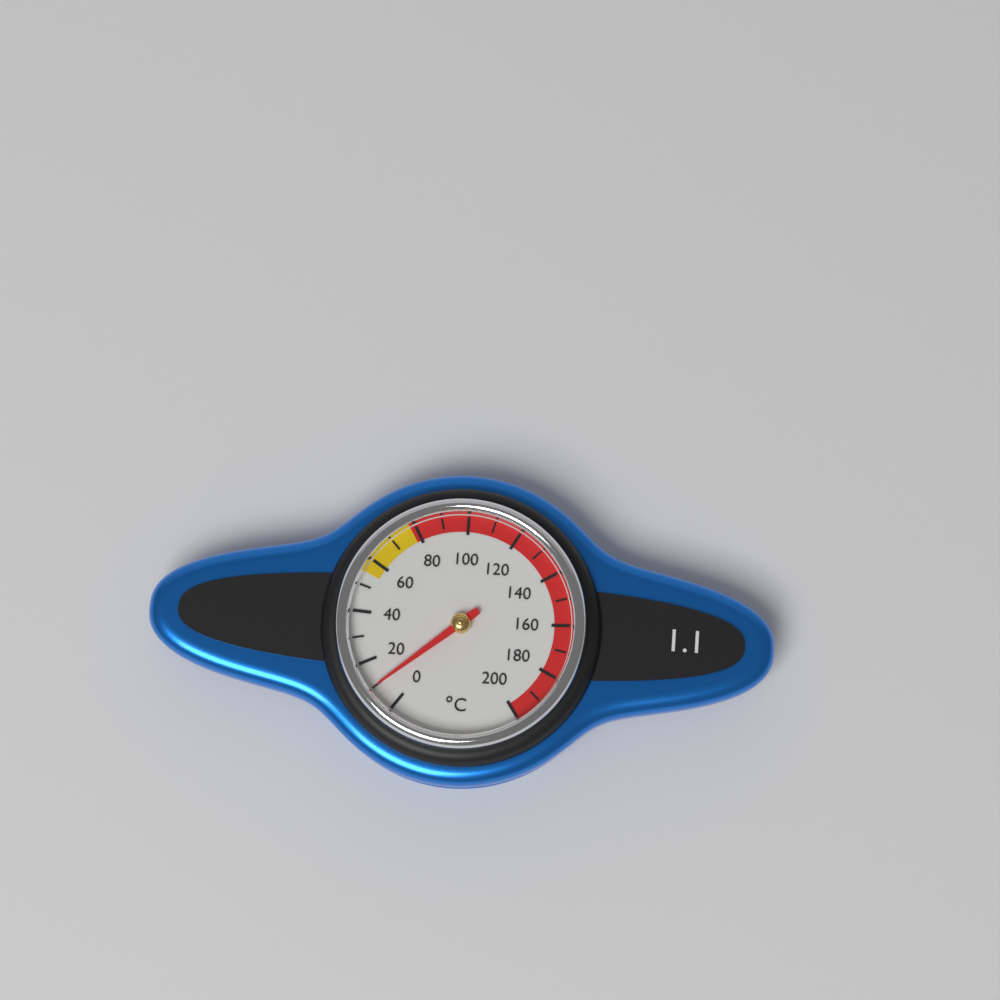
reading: 10 °C
